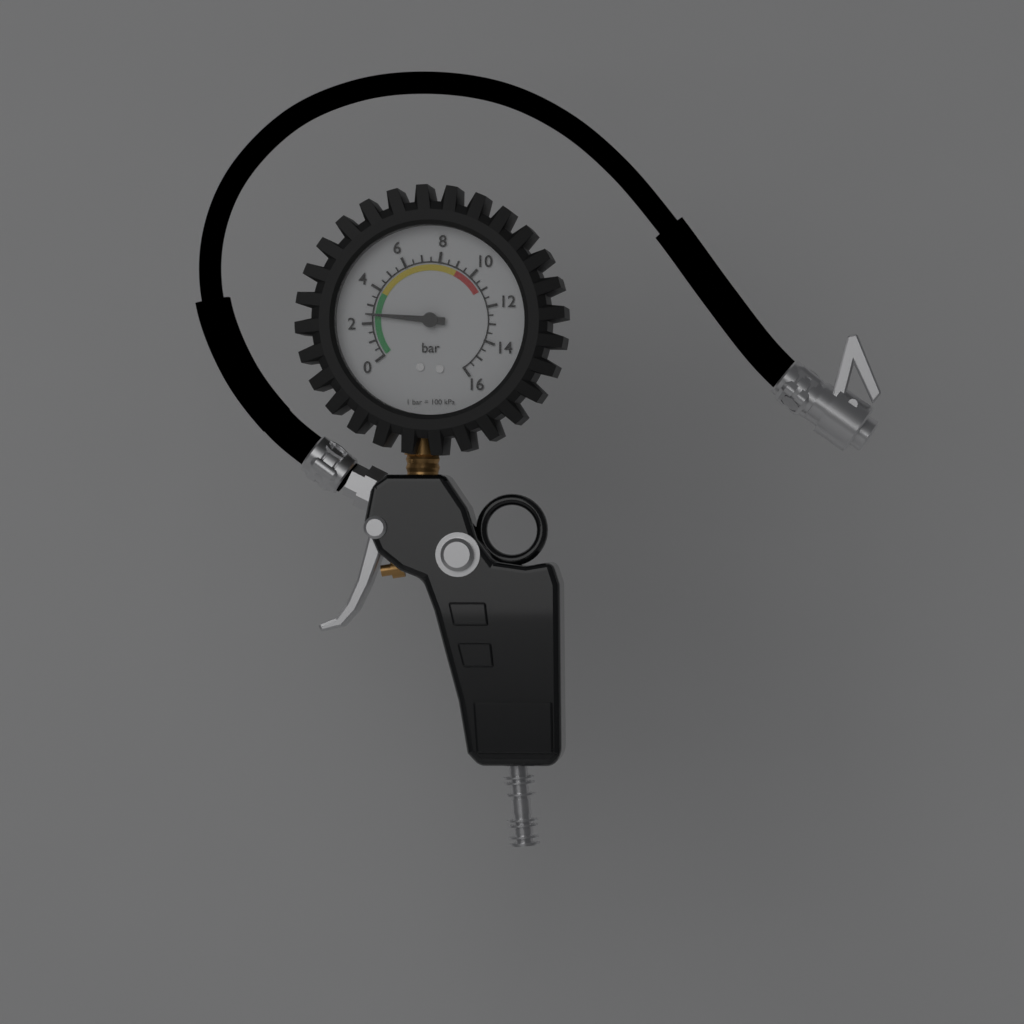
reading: 2.5 bar
